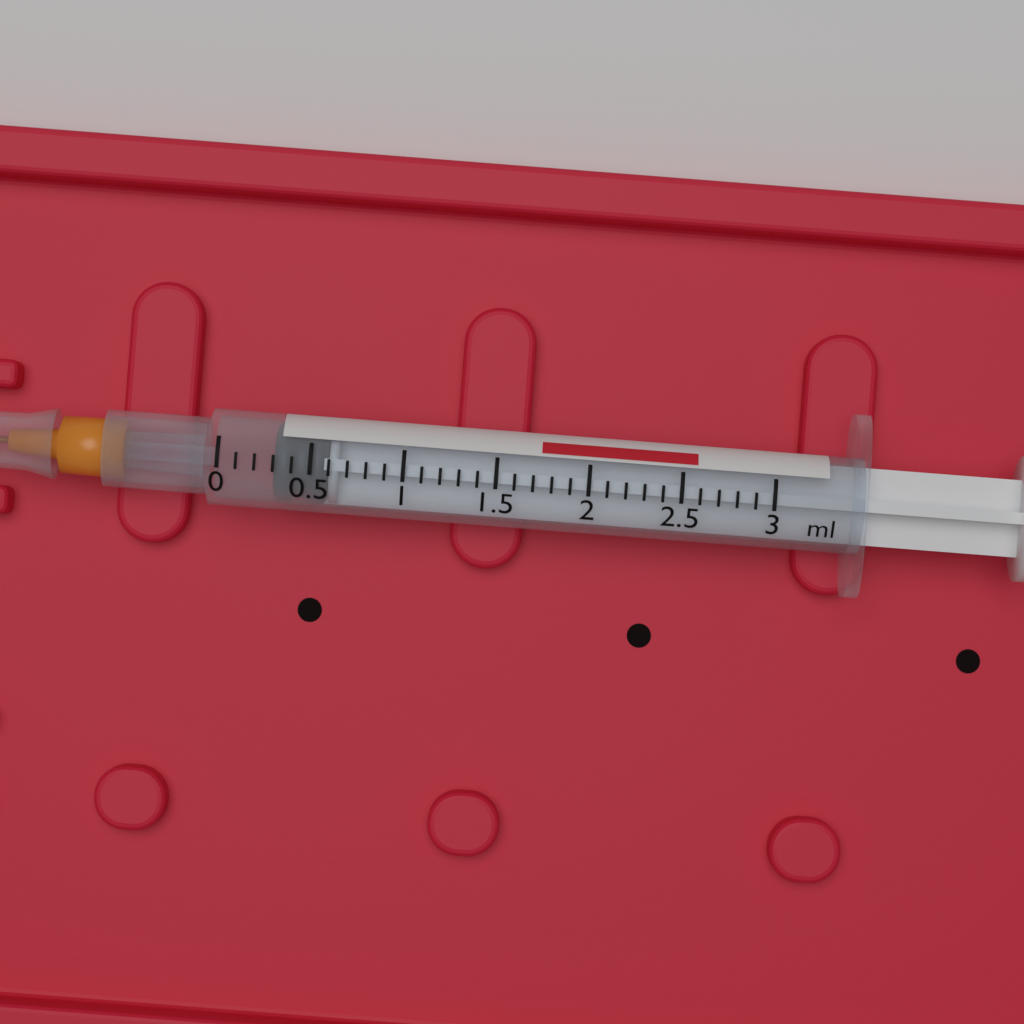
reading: 0.3 ml
